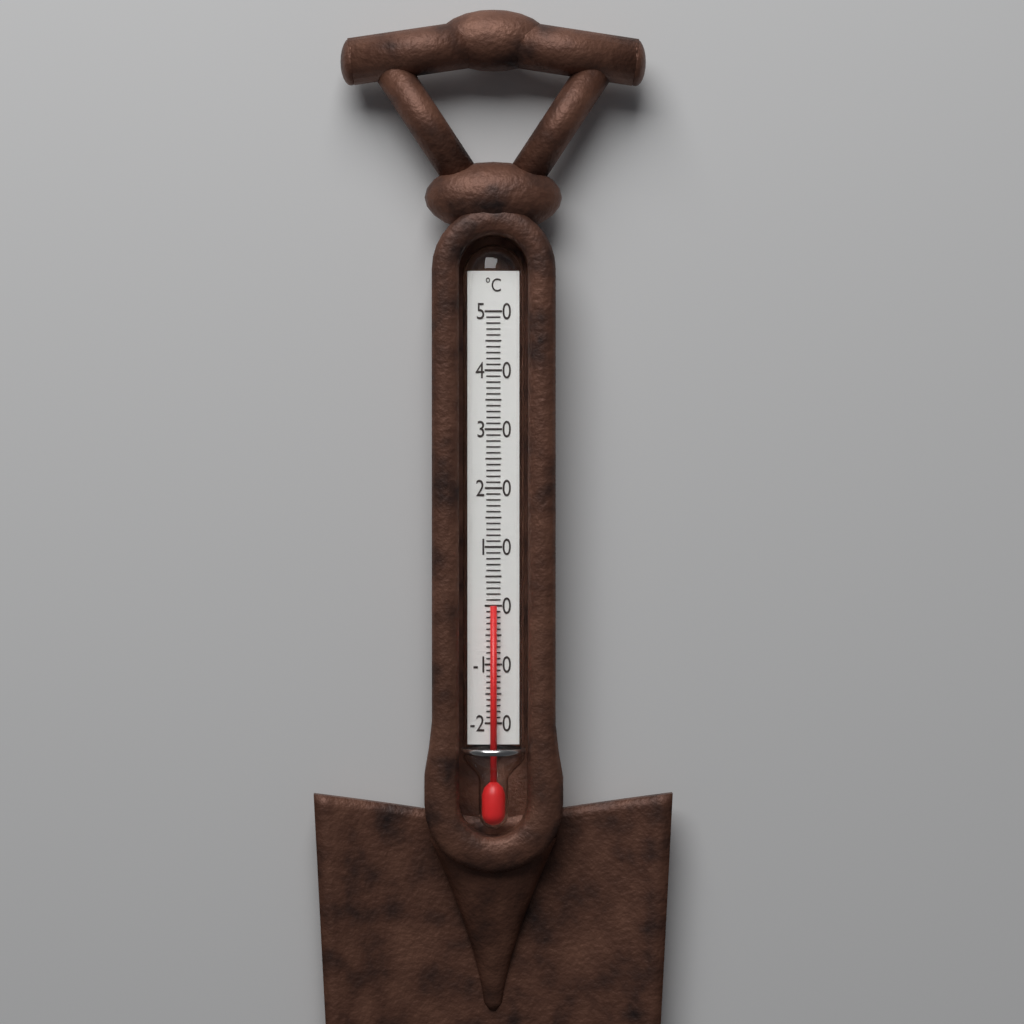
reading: 0 °C
